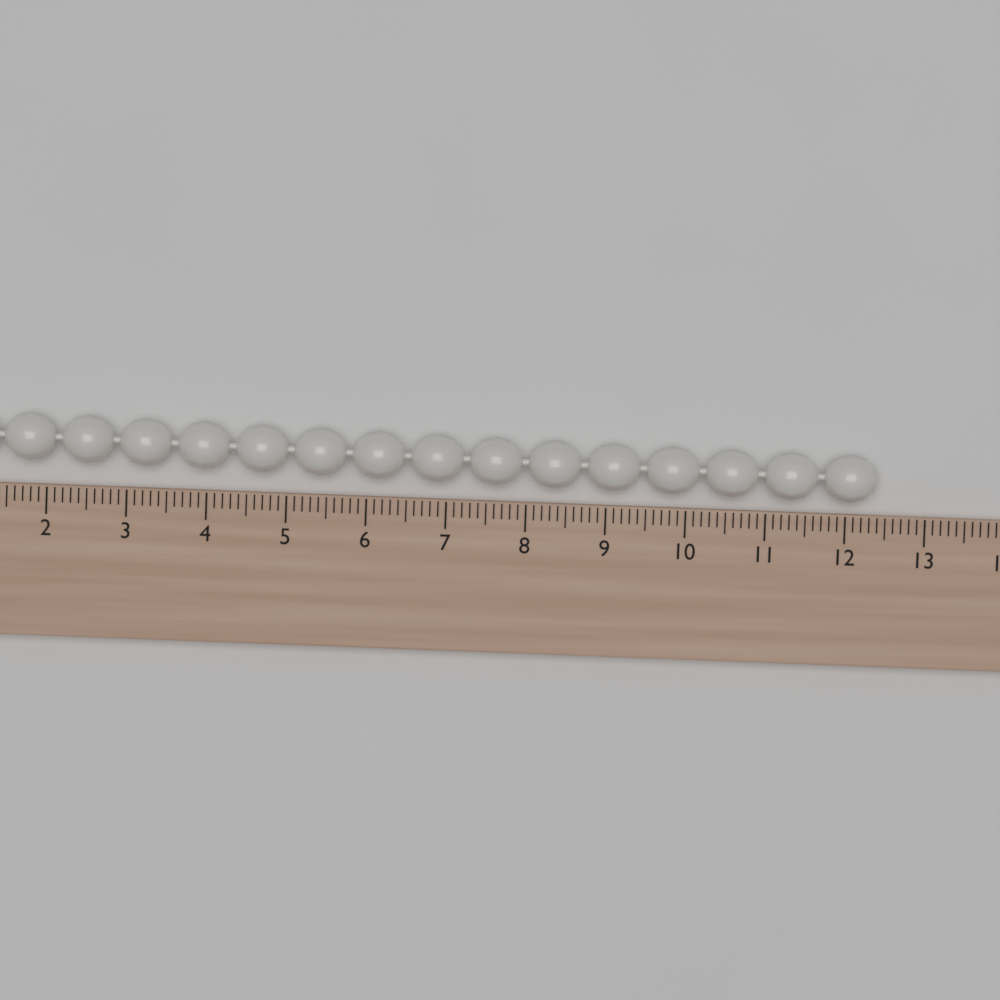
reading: 12.4 (no unit)
